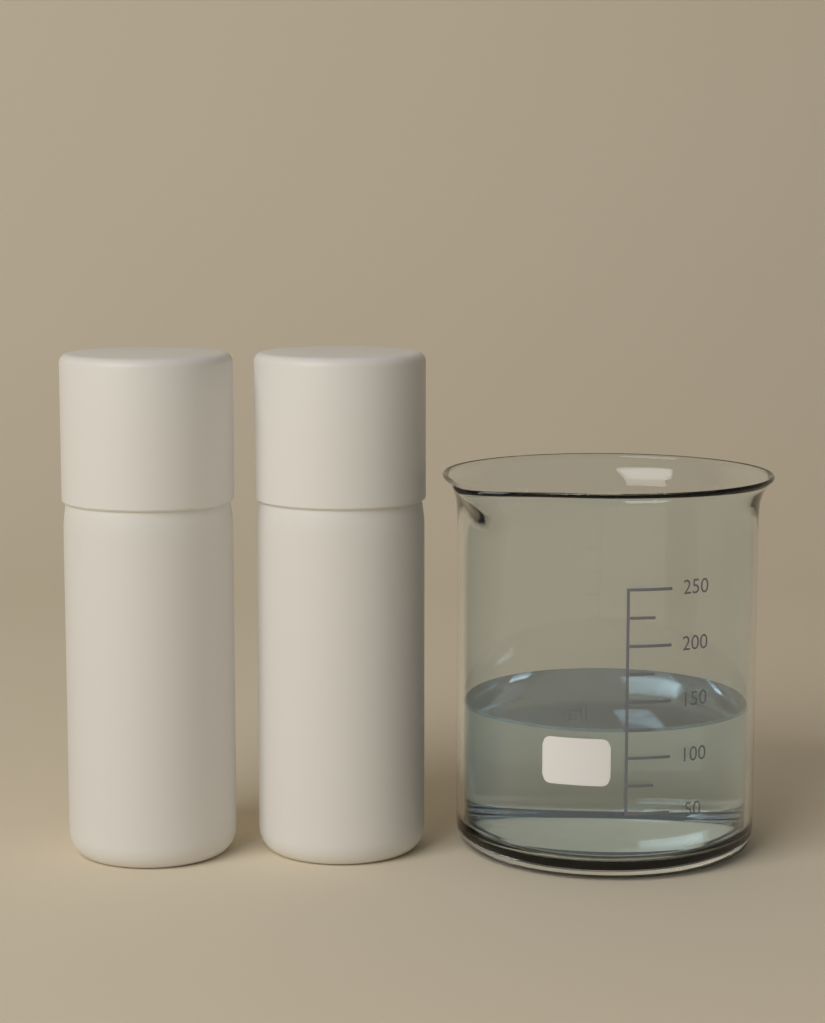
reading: 125 ml
